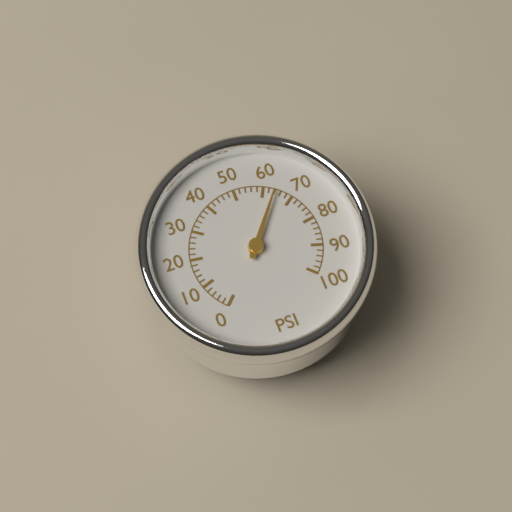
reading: 64 psi
